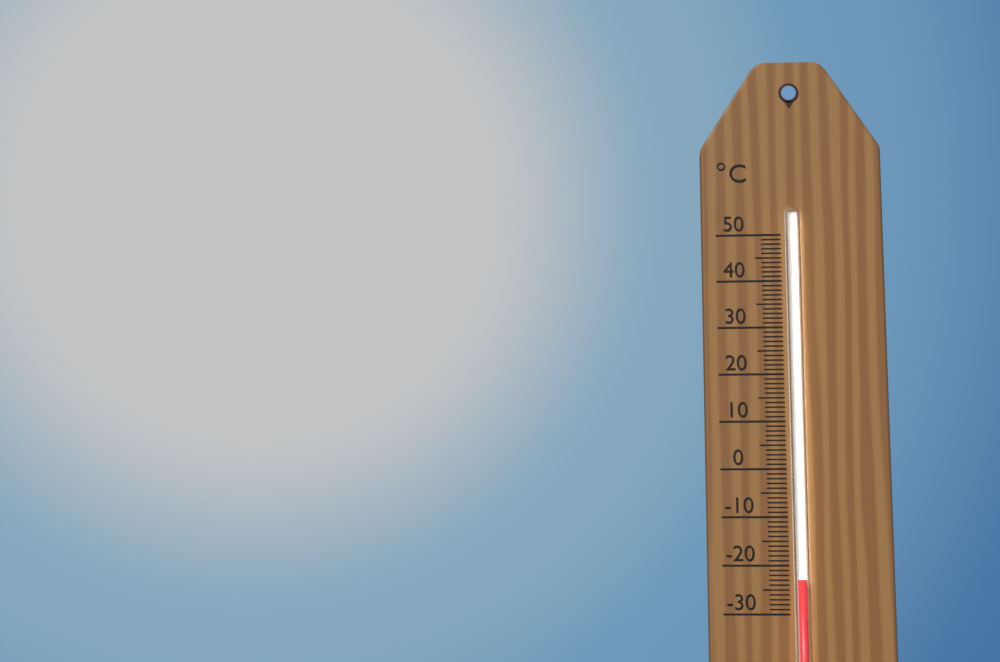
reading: -23 °C
